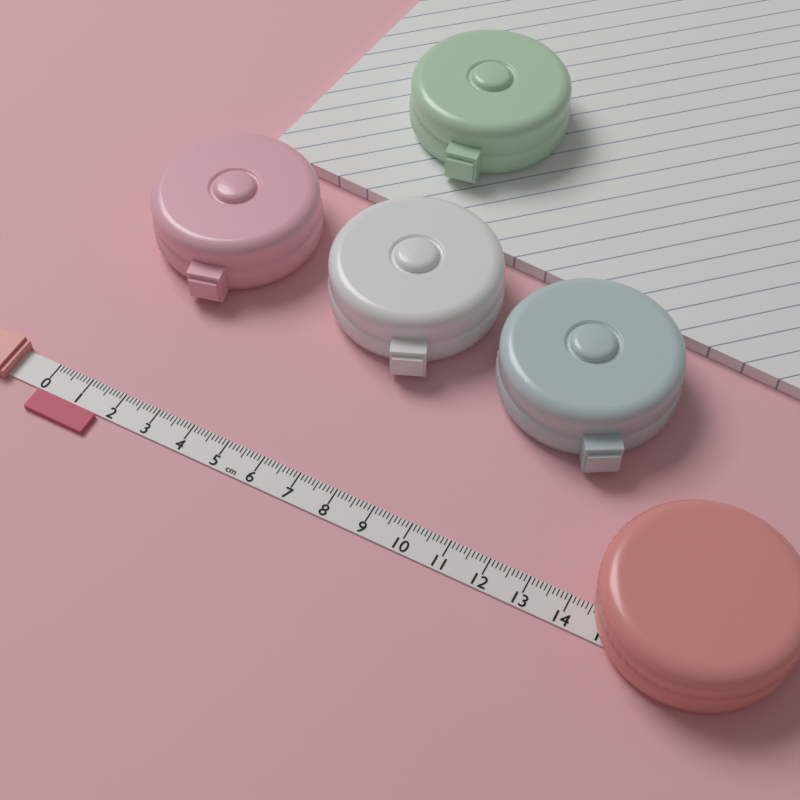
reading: 1.7 cm
